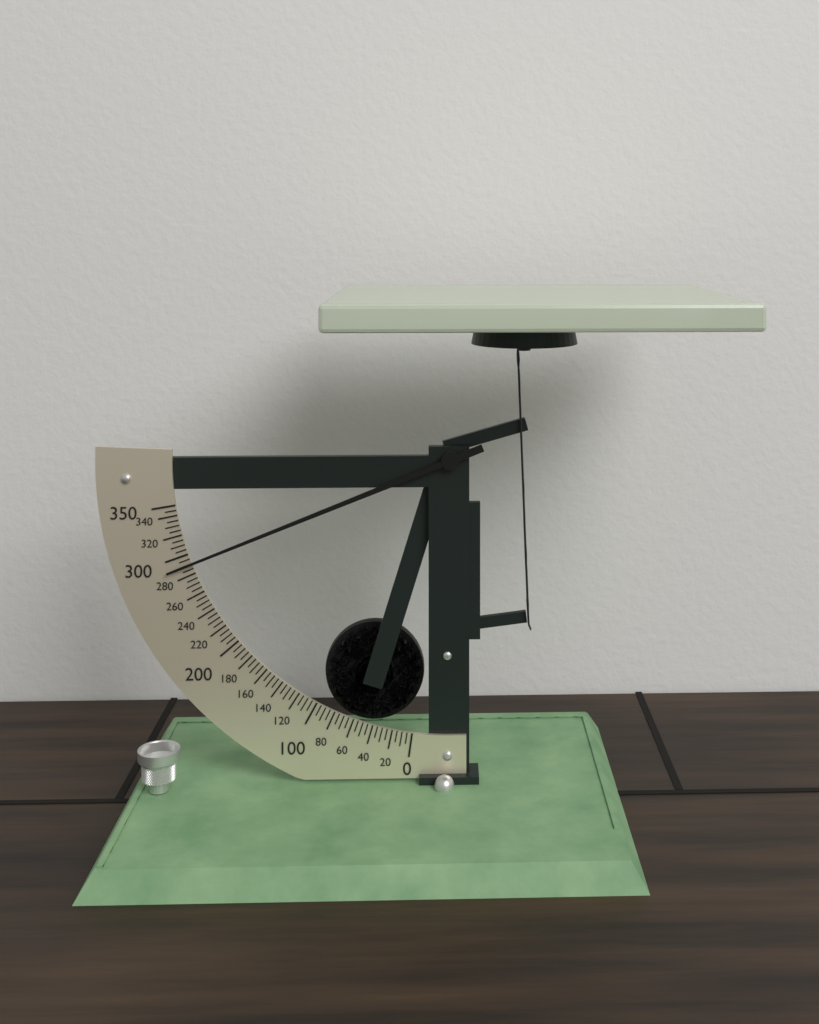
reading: 290 (no unit)
